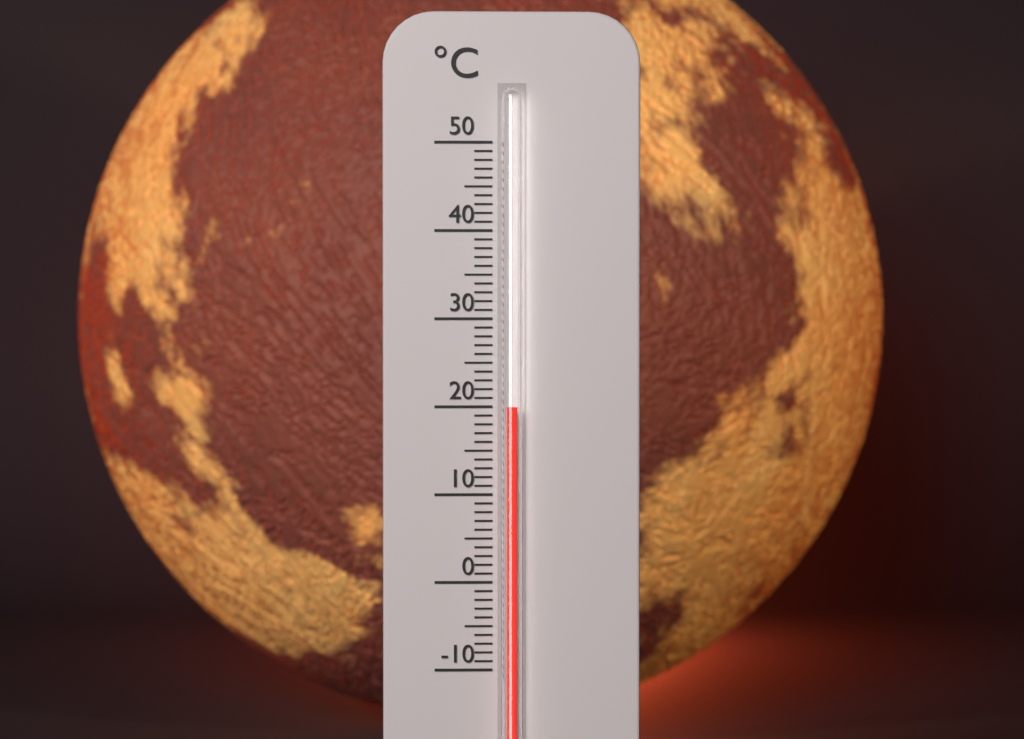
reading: 20 °C
